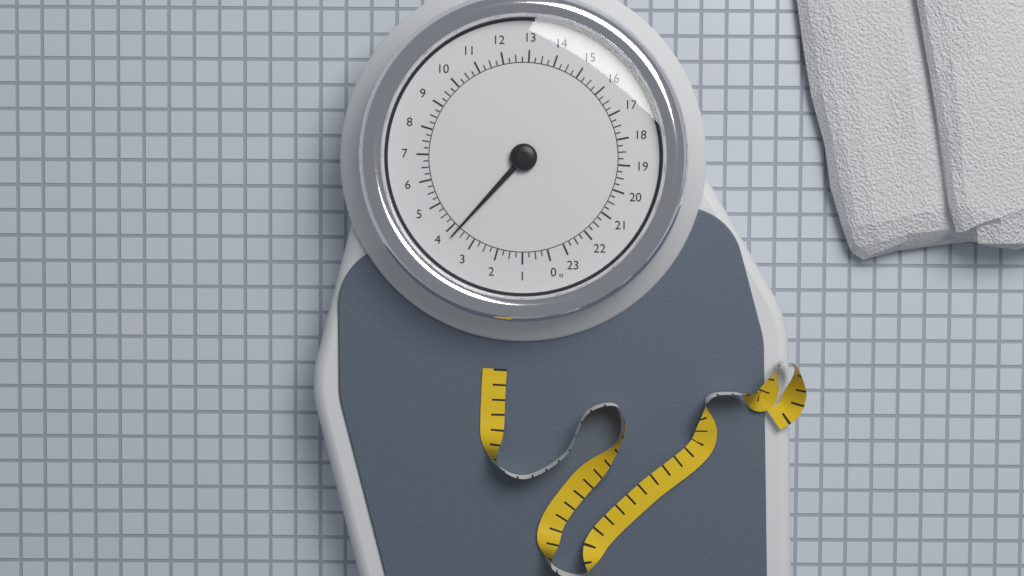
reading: 3.75 st
